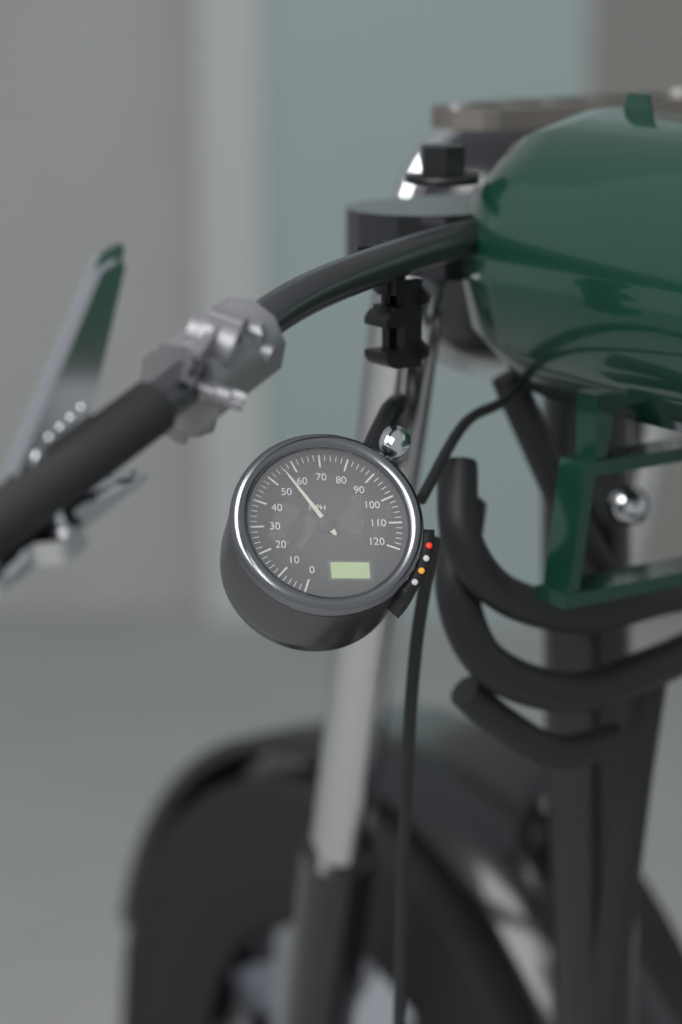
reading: 56 MPH
